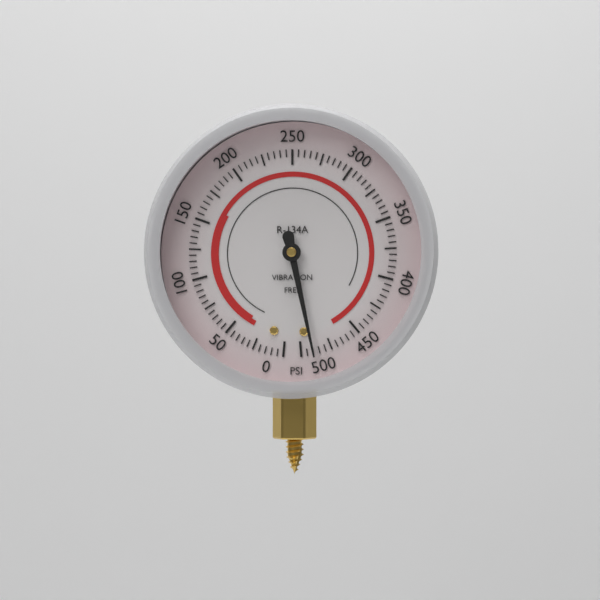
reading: 490 psi
